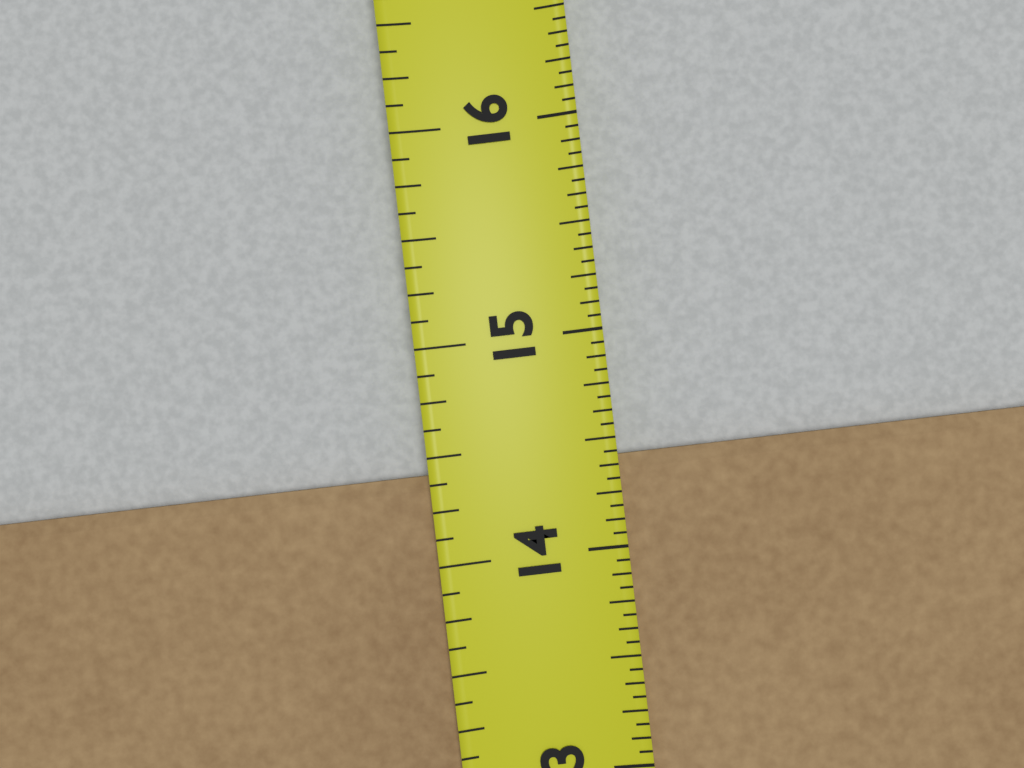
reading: 14.4375 in
